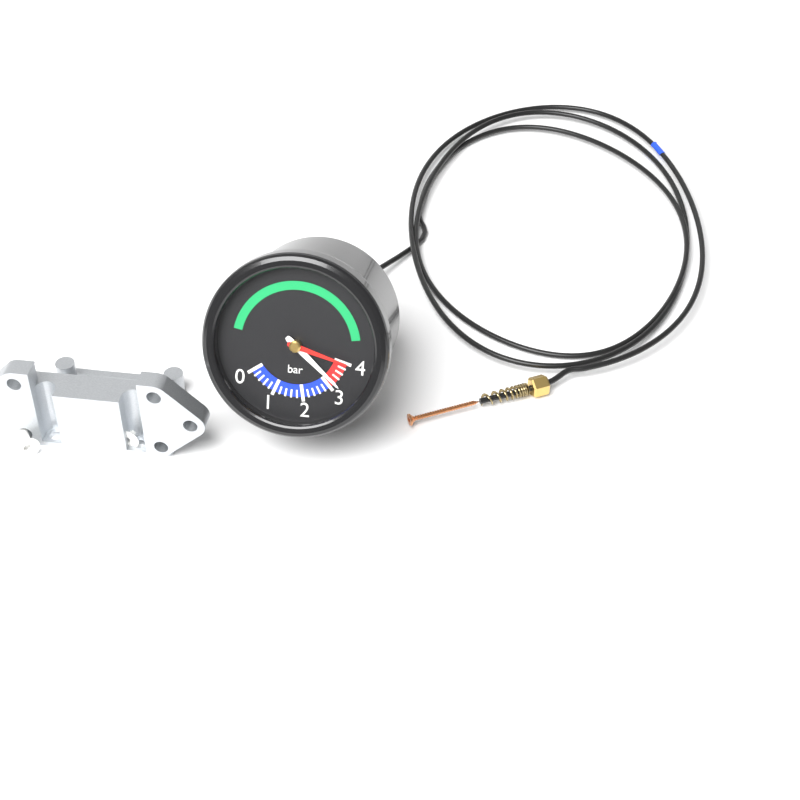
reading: 3.2 bar
